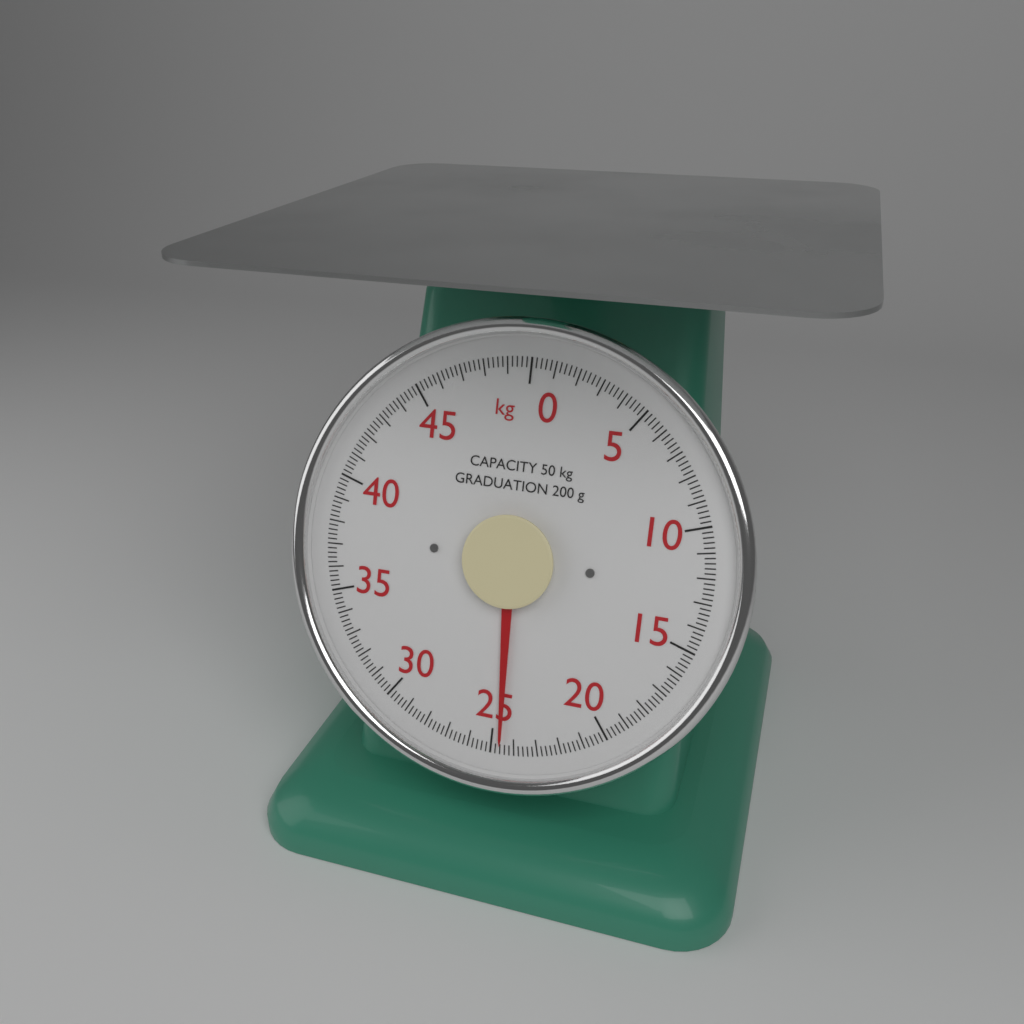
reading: 24.6 kg
